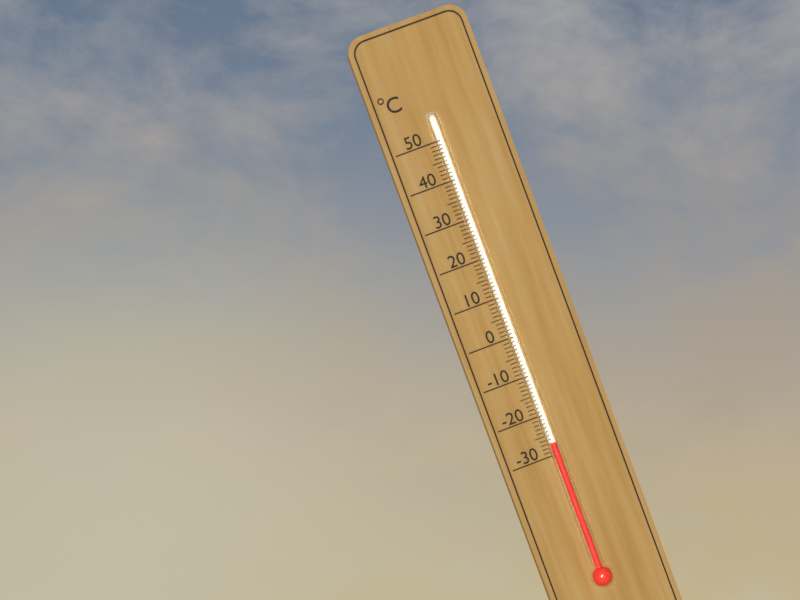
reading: -27 °C
